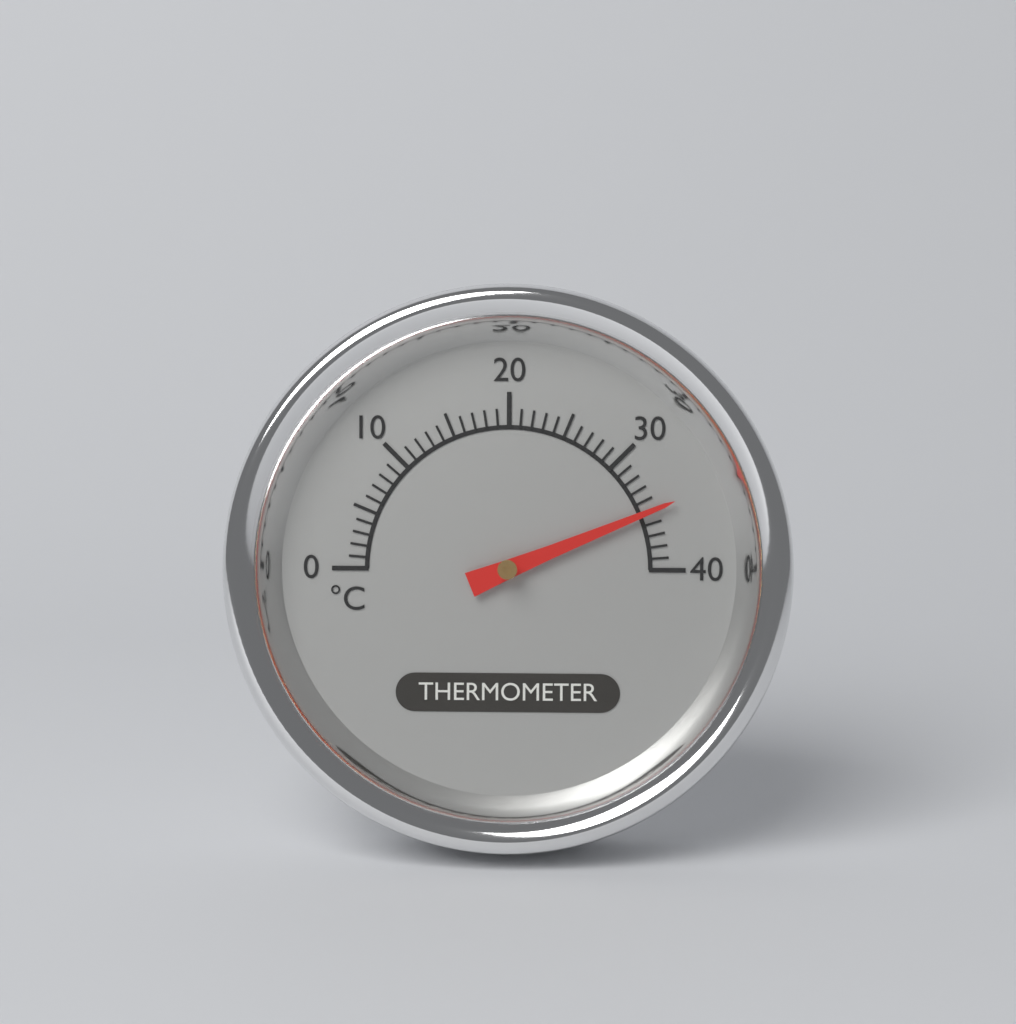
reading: 35 °C
